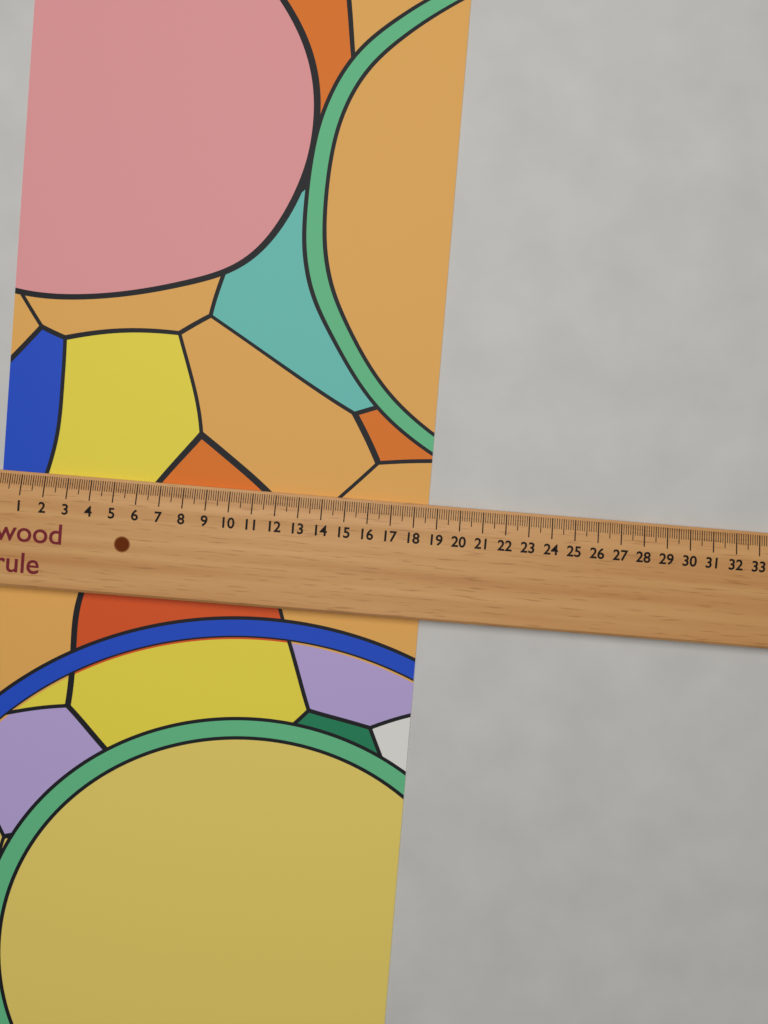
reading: 18.6 (no unit)
